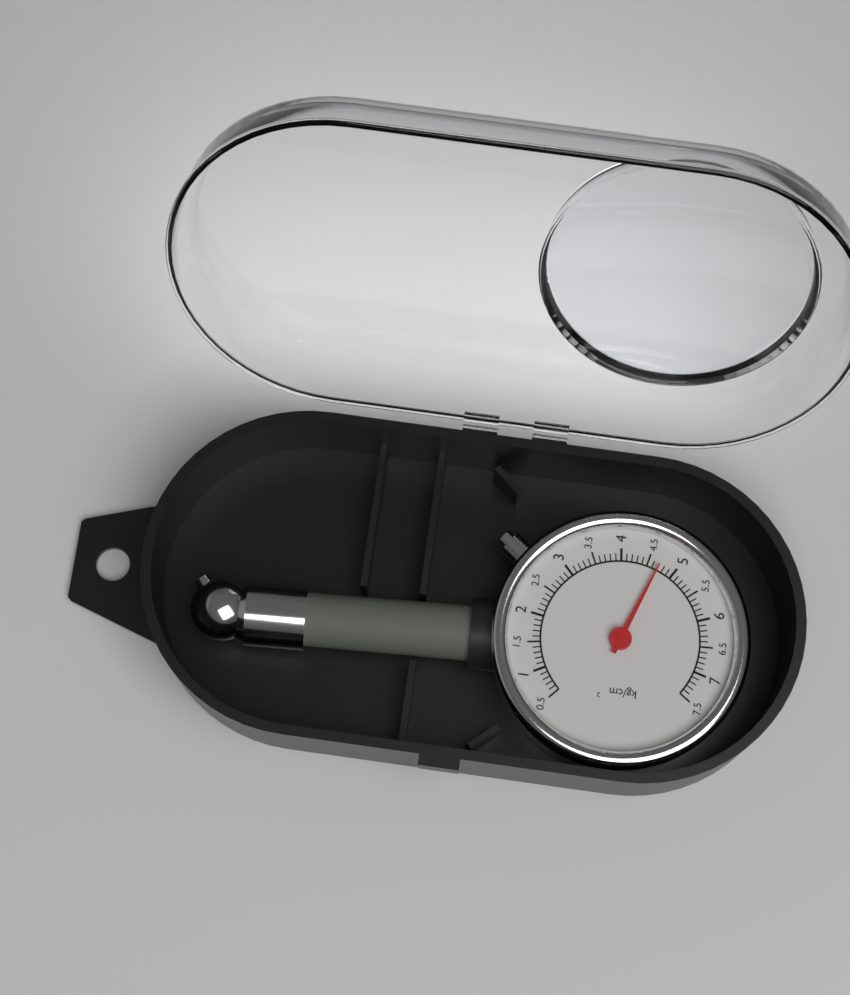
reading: 4.7 kg/cm²
